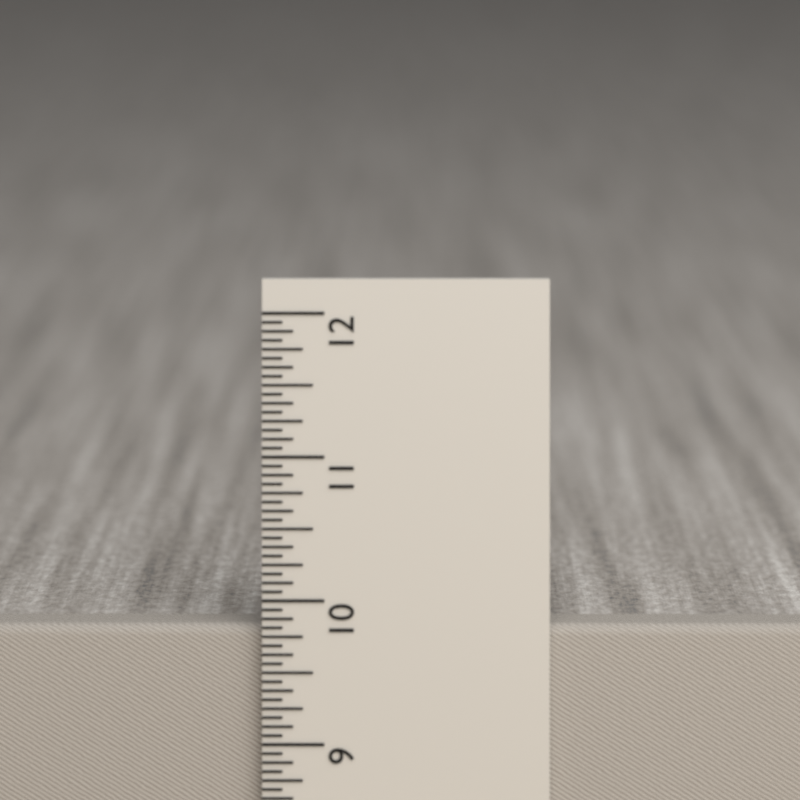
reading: 9.8125 in
